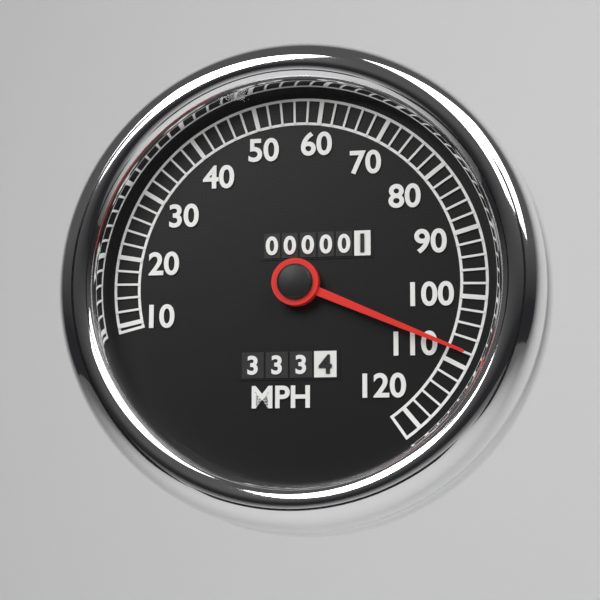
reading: 108 MPH
